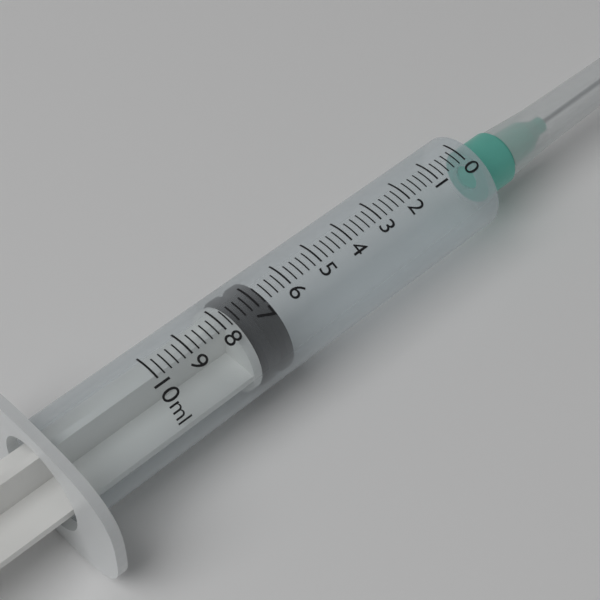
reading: 6.6 ml
